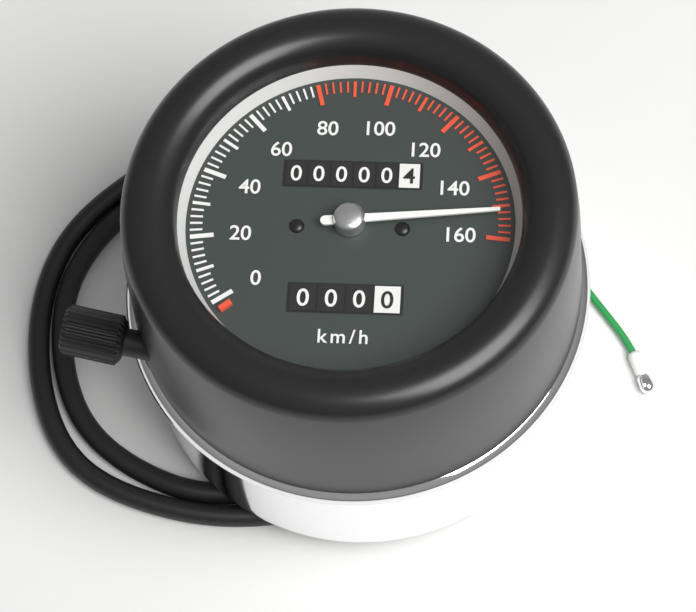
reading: 152 km/h
